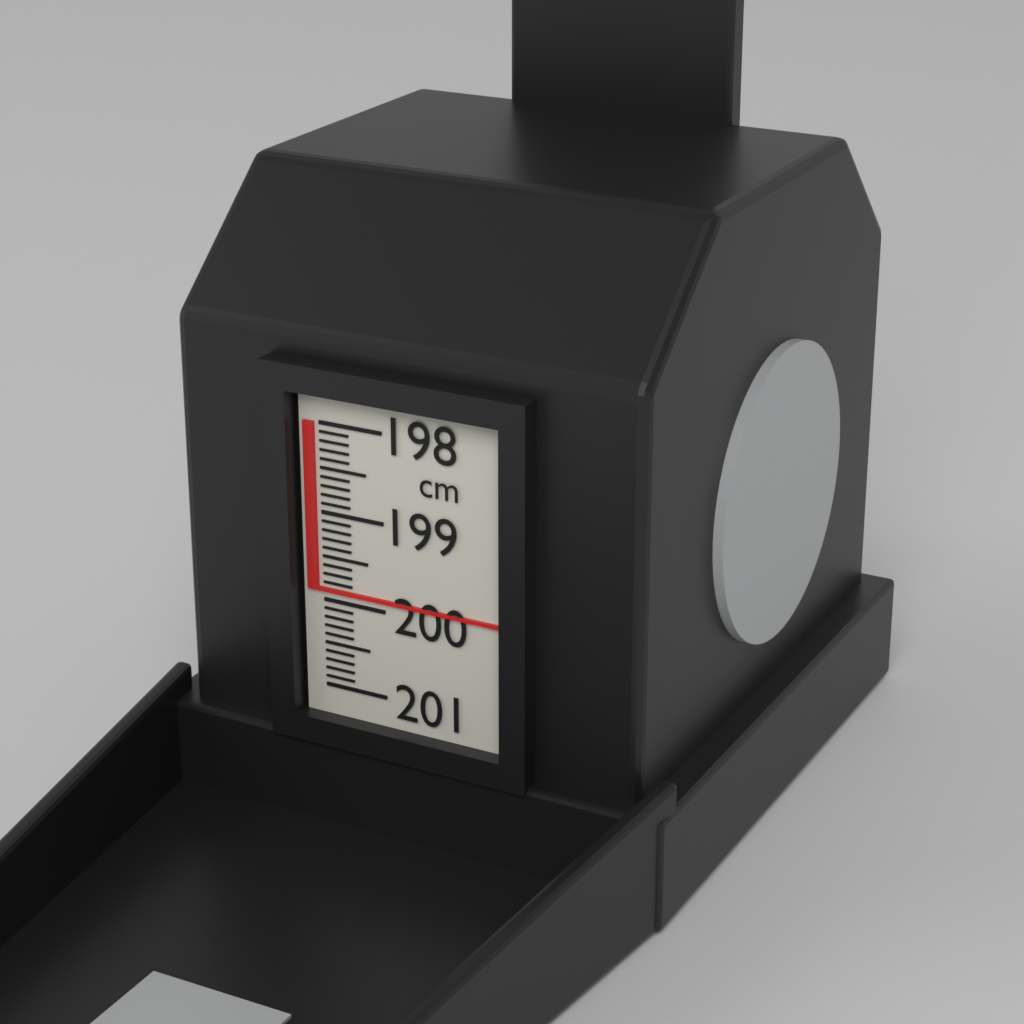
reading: 199.9 cm
